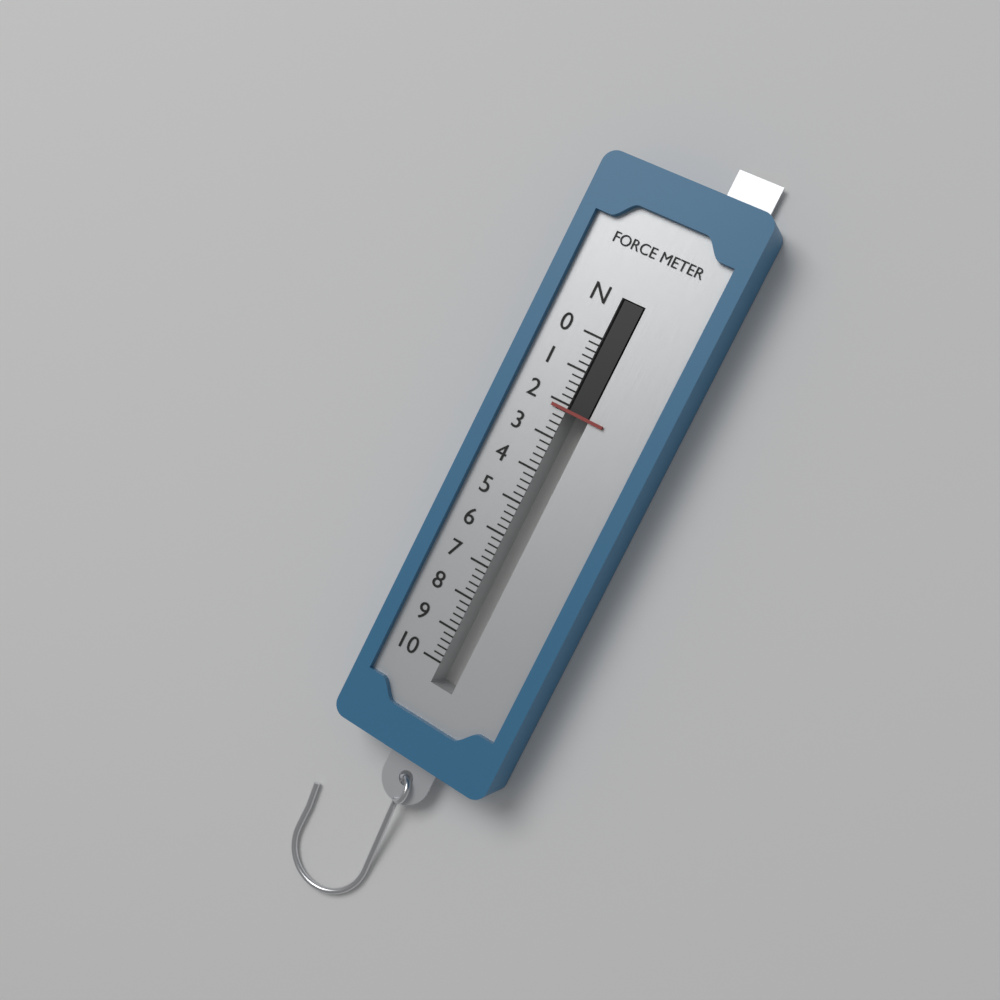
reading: 2.2 N
